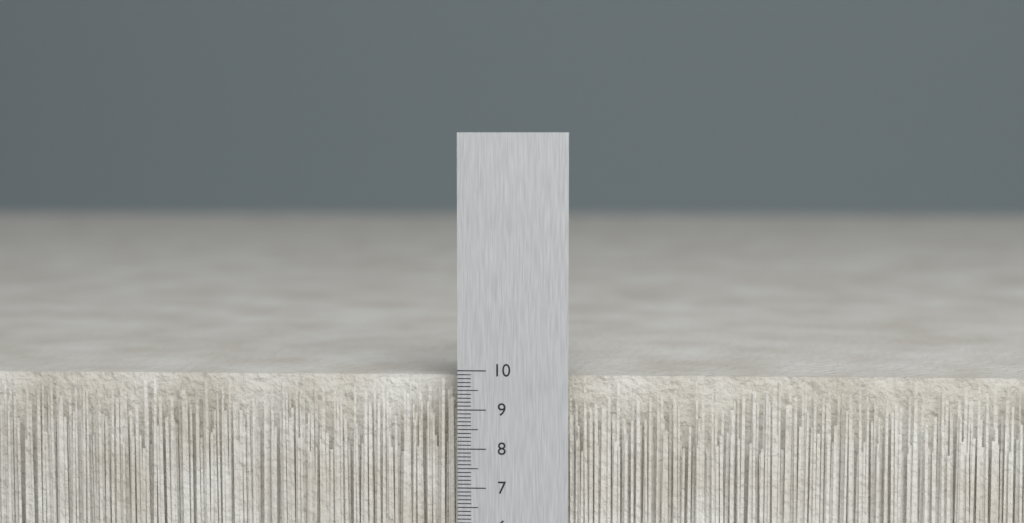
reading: 9.8 (no unit)
